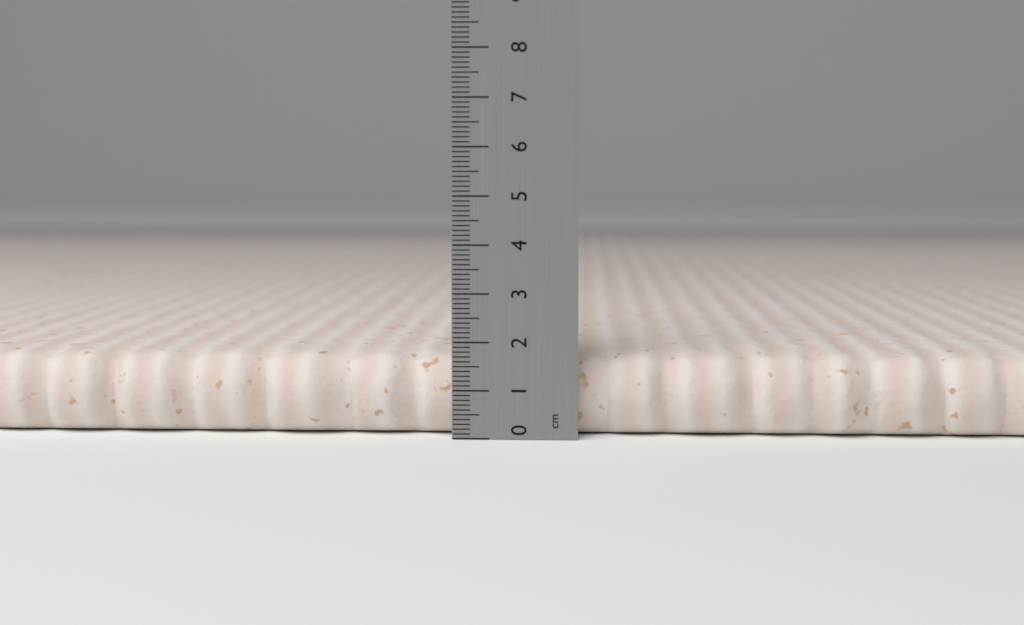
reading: 1.7 cm
